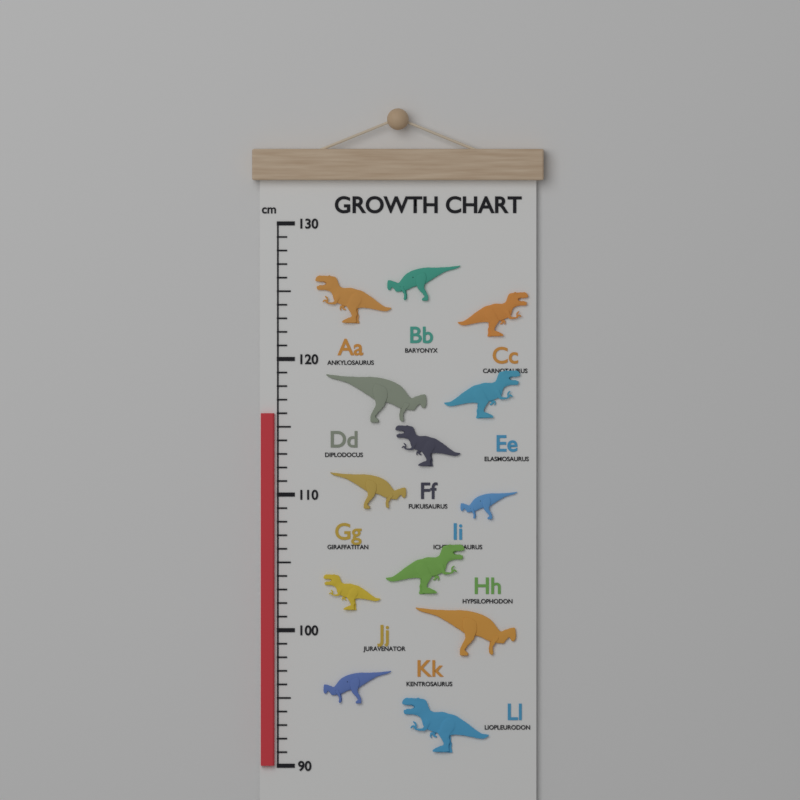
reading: 116 cm
